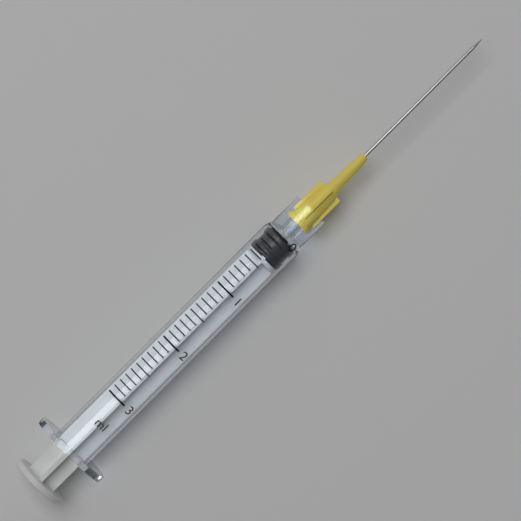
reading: 0.0 ml
